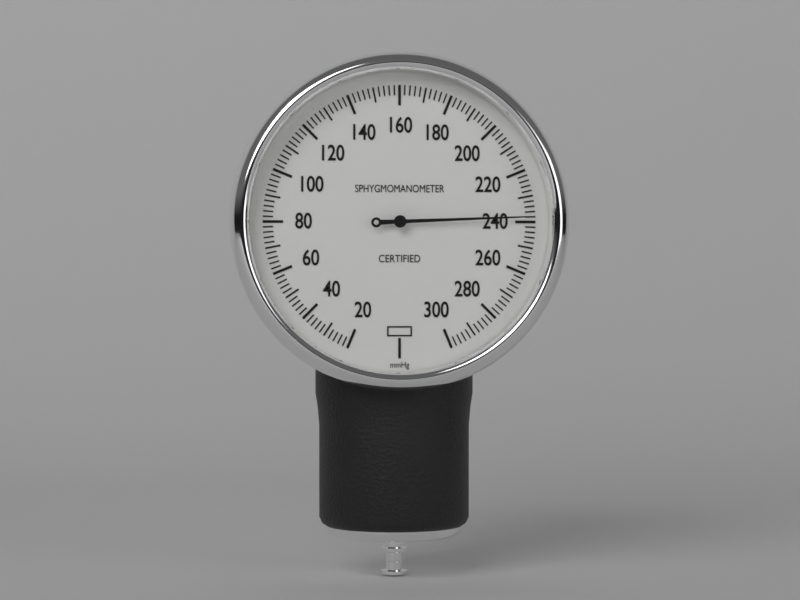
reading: 238 mmHg
